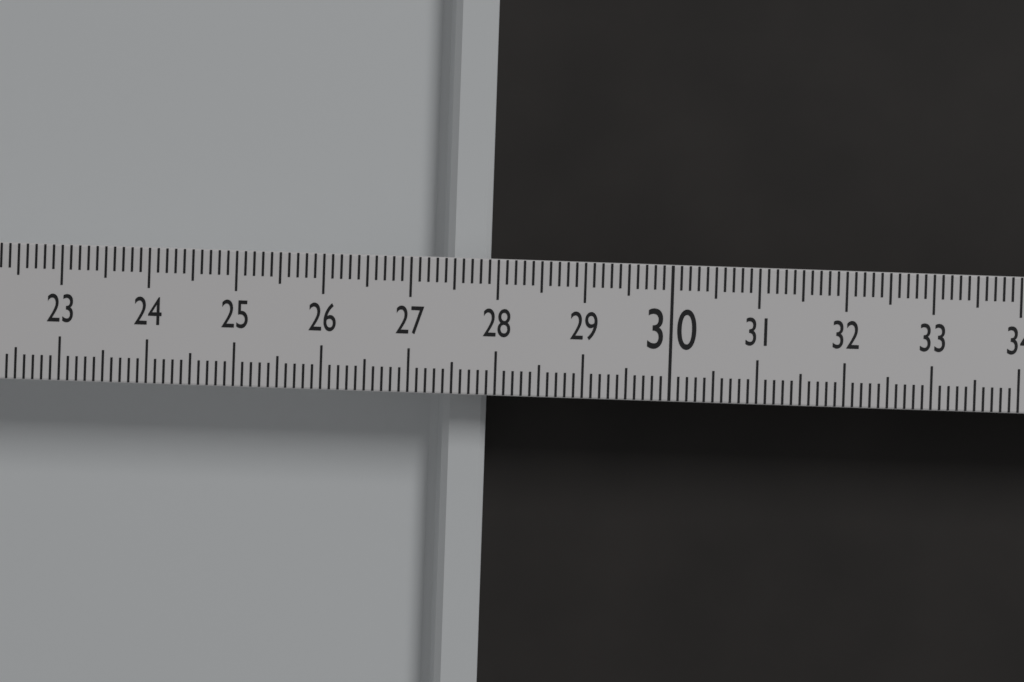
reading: 27.9 (no unit)
